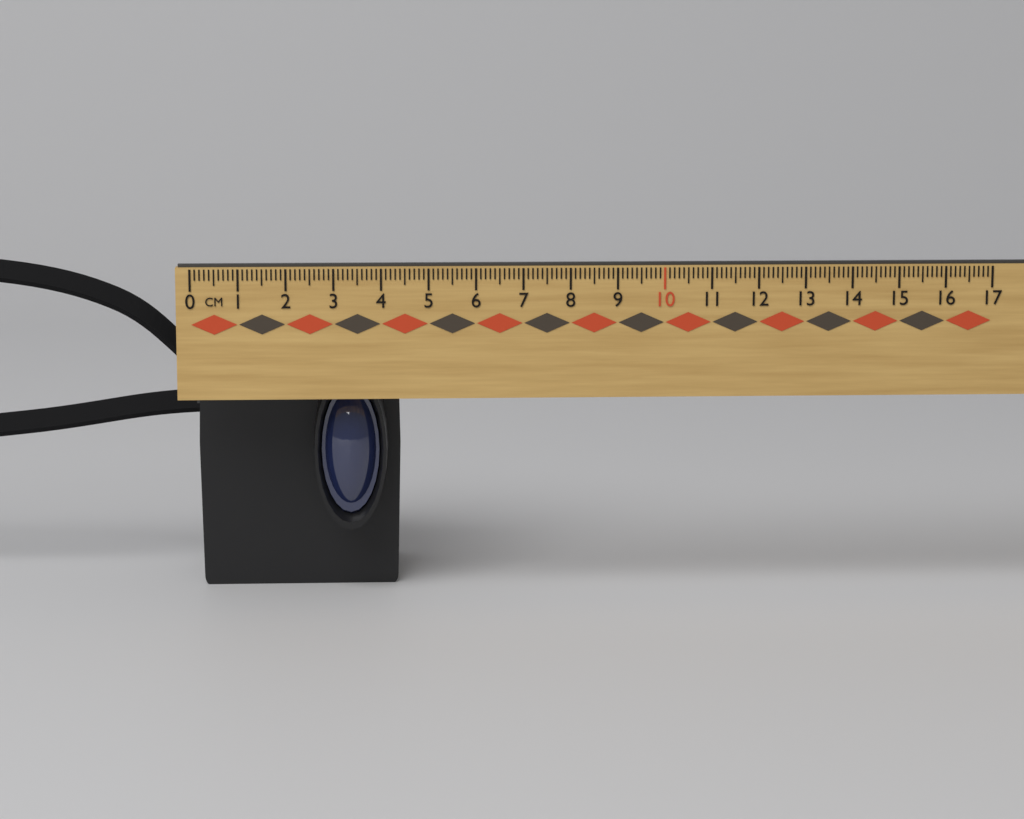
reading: 4.4 cm
